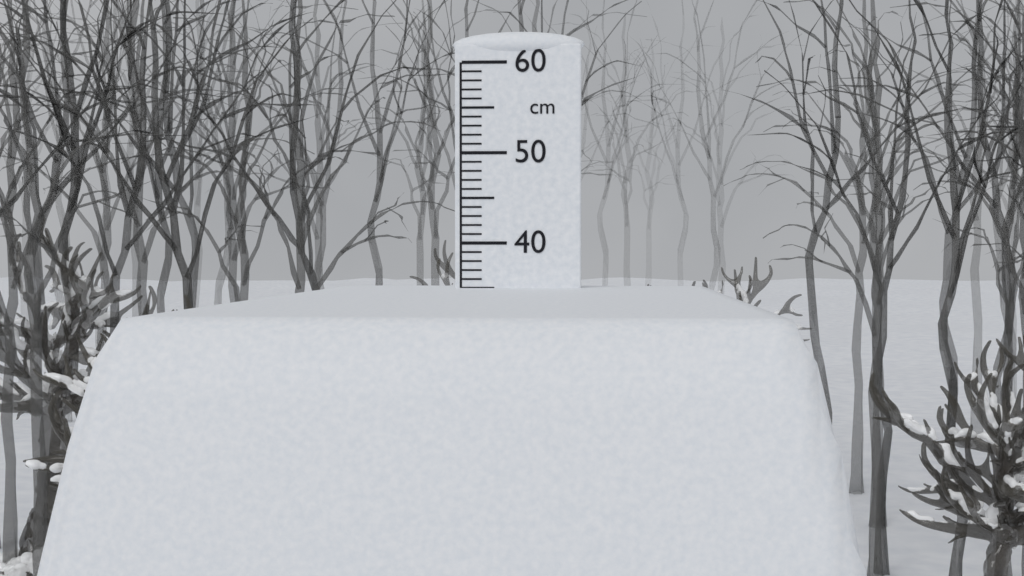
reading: 35 cm
